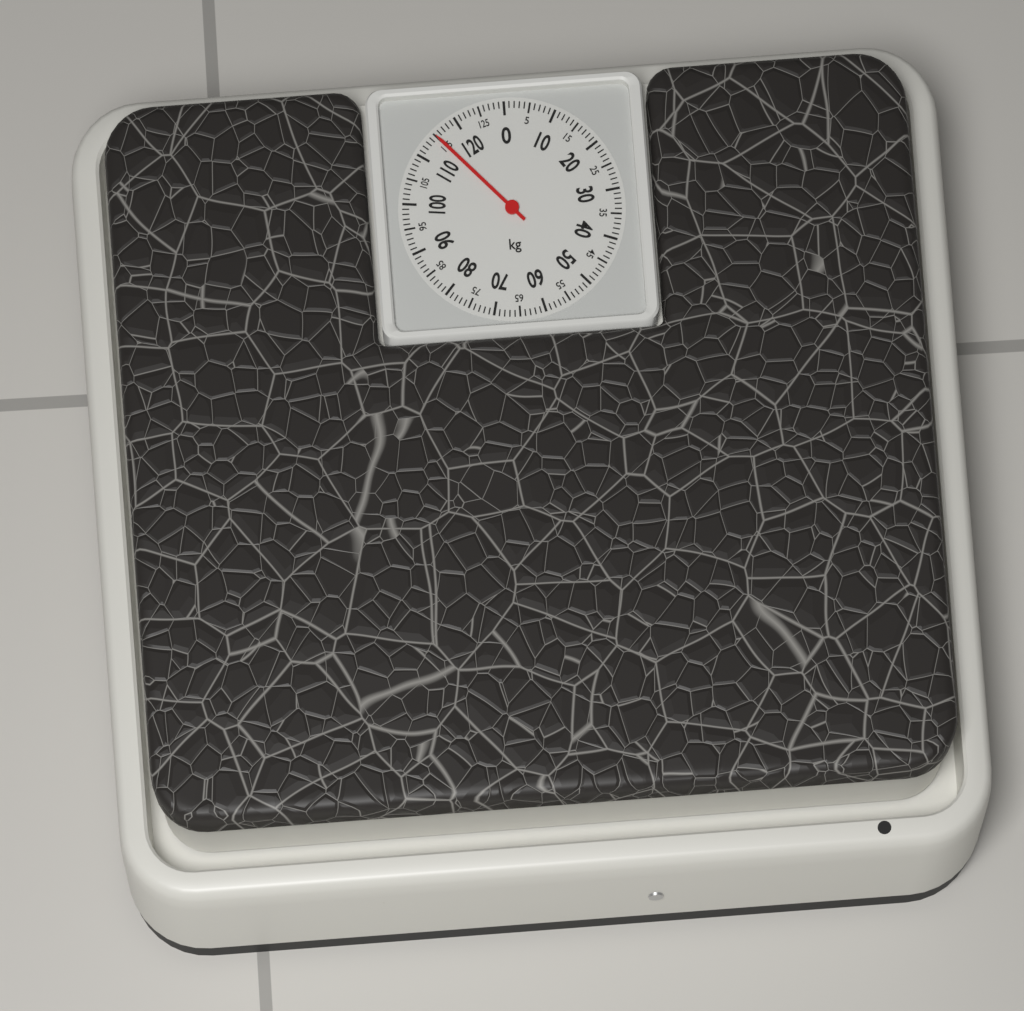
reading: 115 kg
